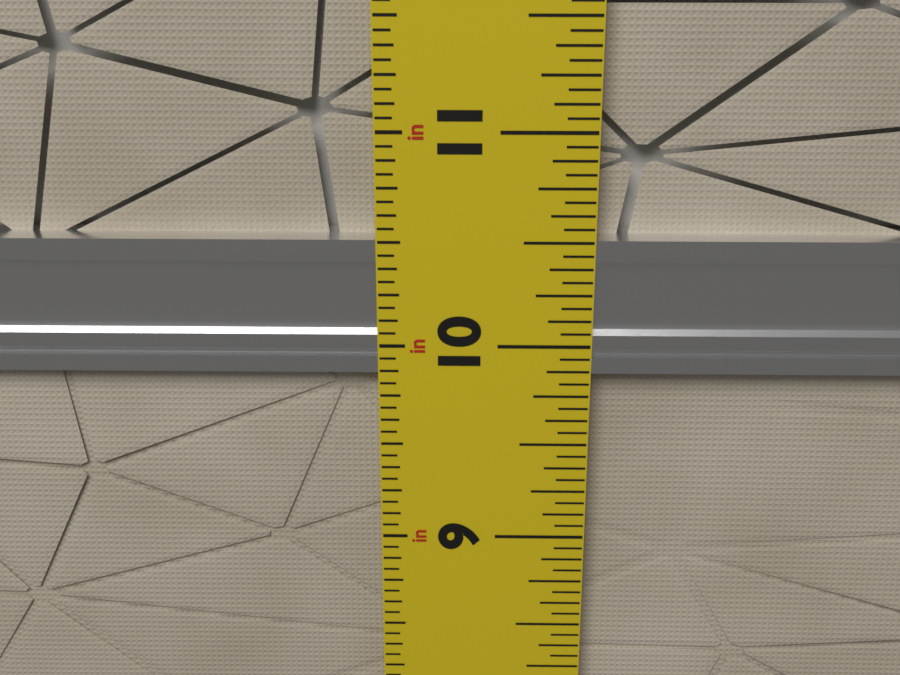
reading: 10.5000 in
